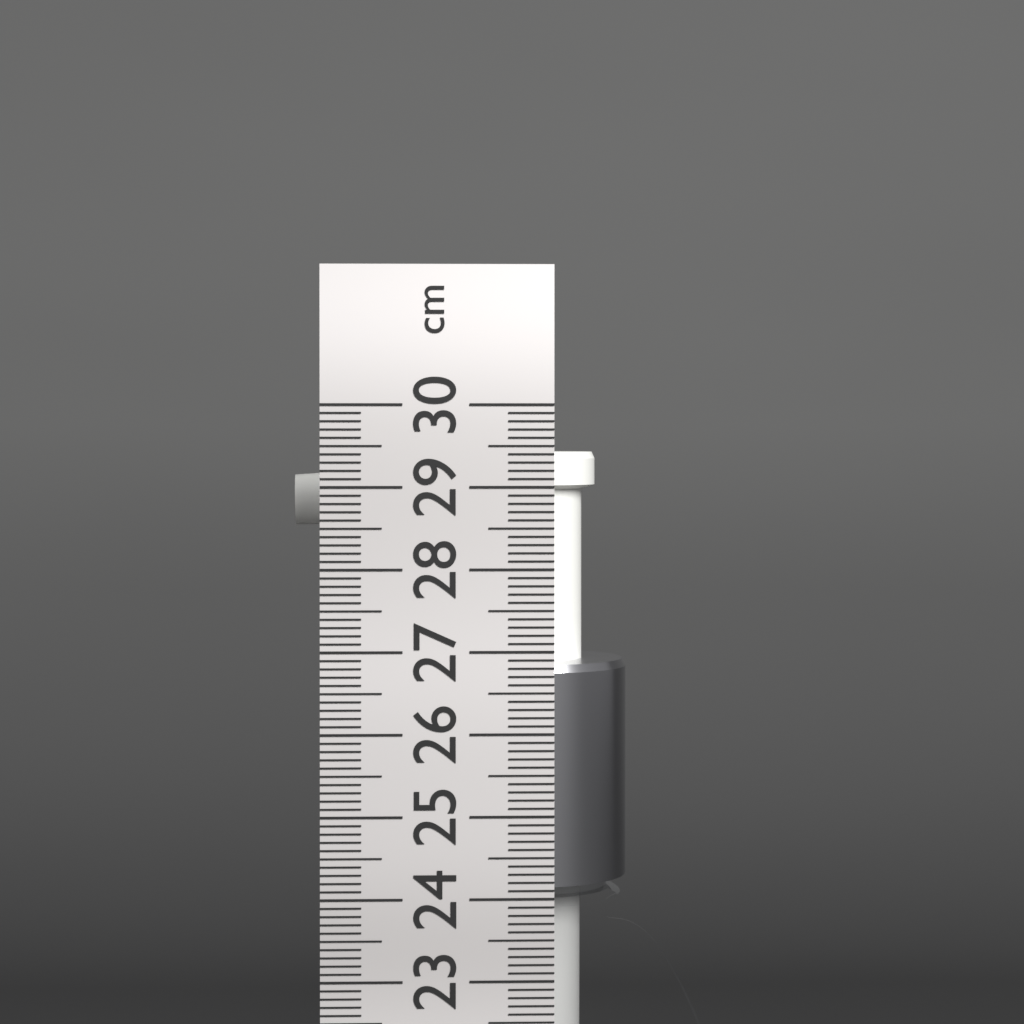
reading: 29.4 cm
